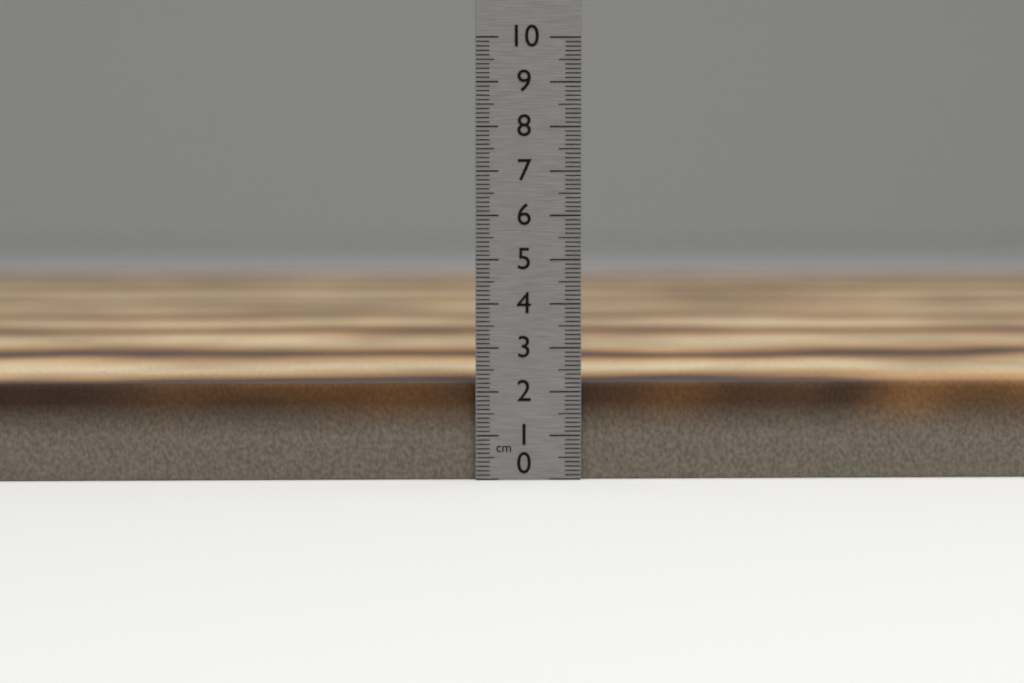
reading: 2.2 cm
